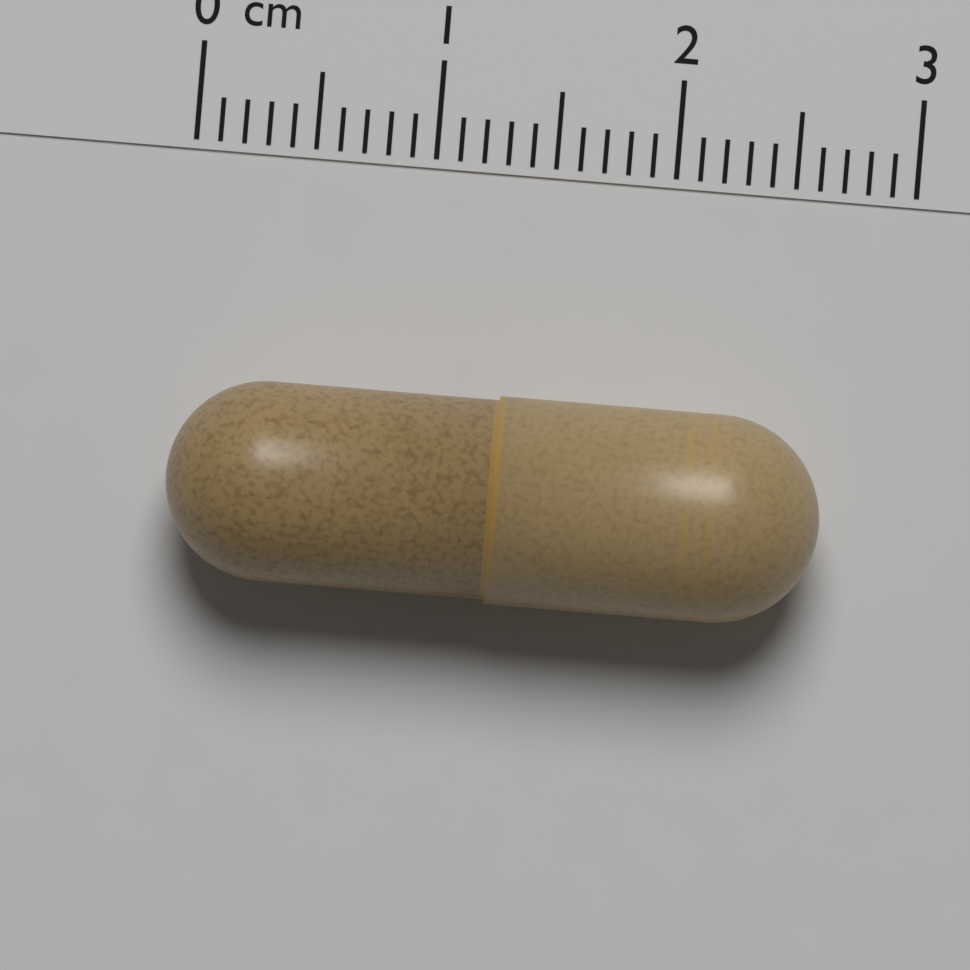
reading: 2.7 cm
